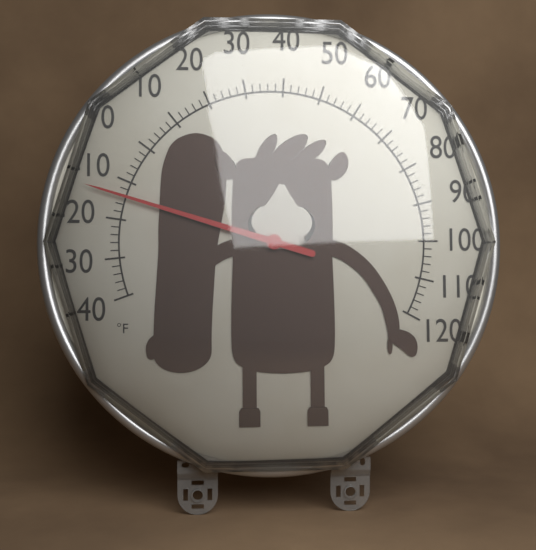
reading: -14 °F
